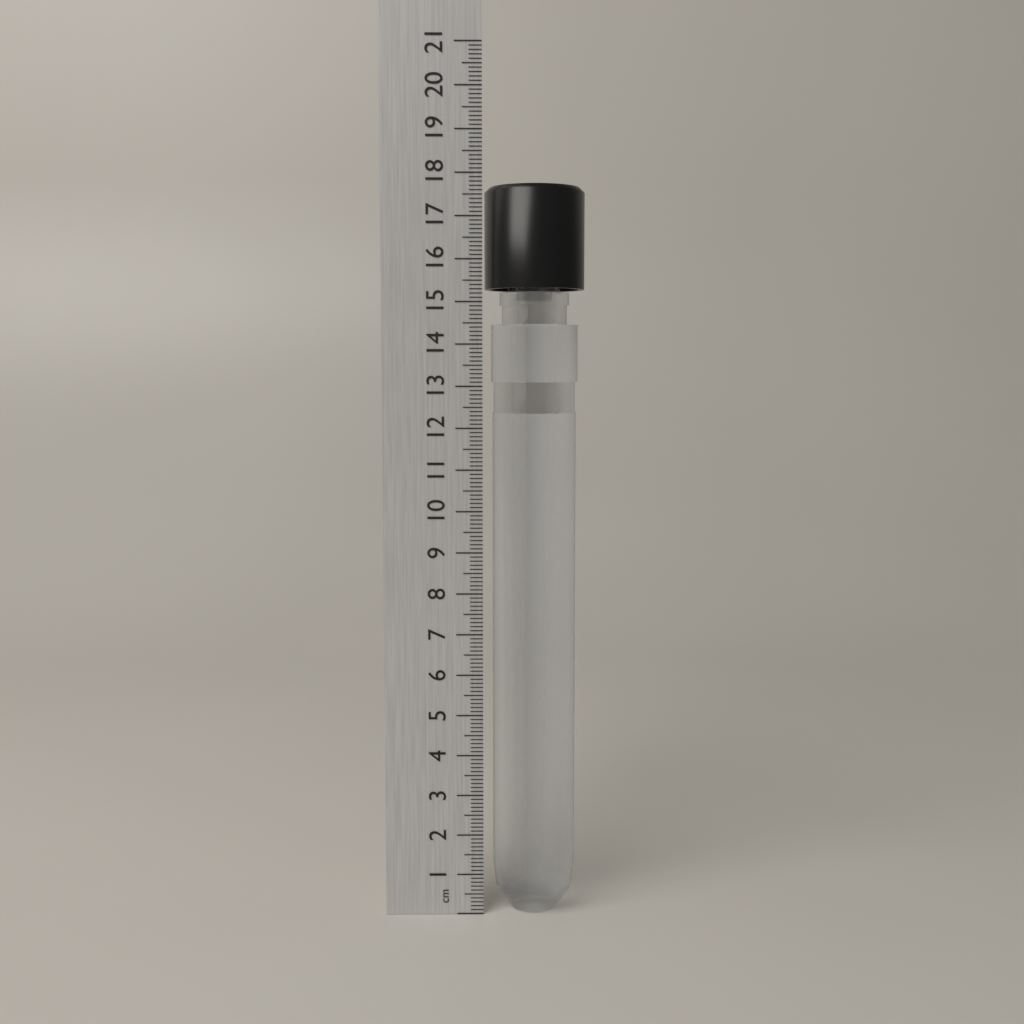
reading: 17.7 cm
